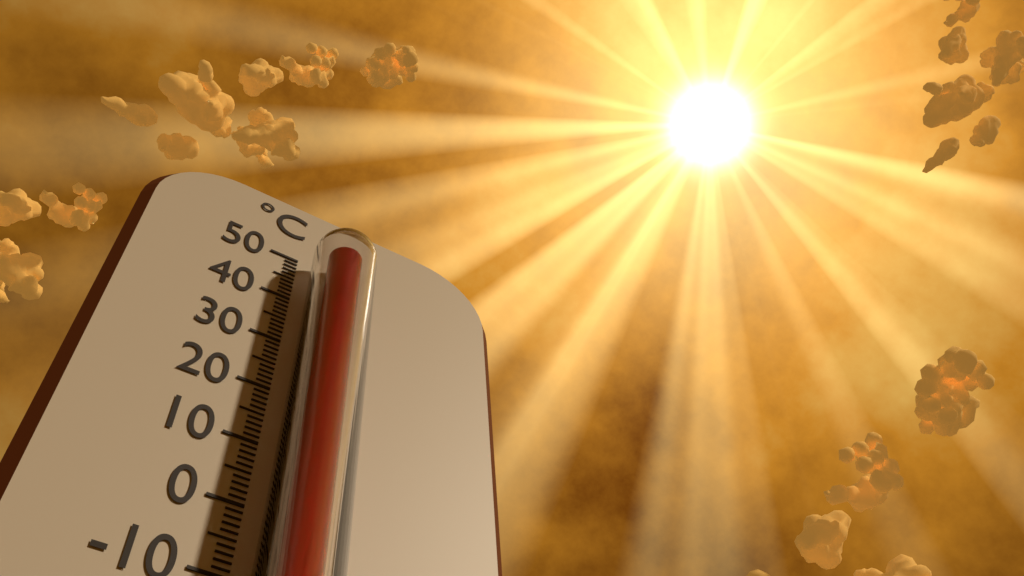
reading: 47 °C
